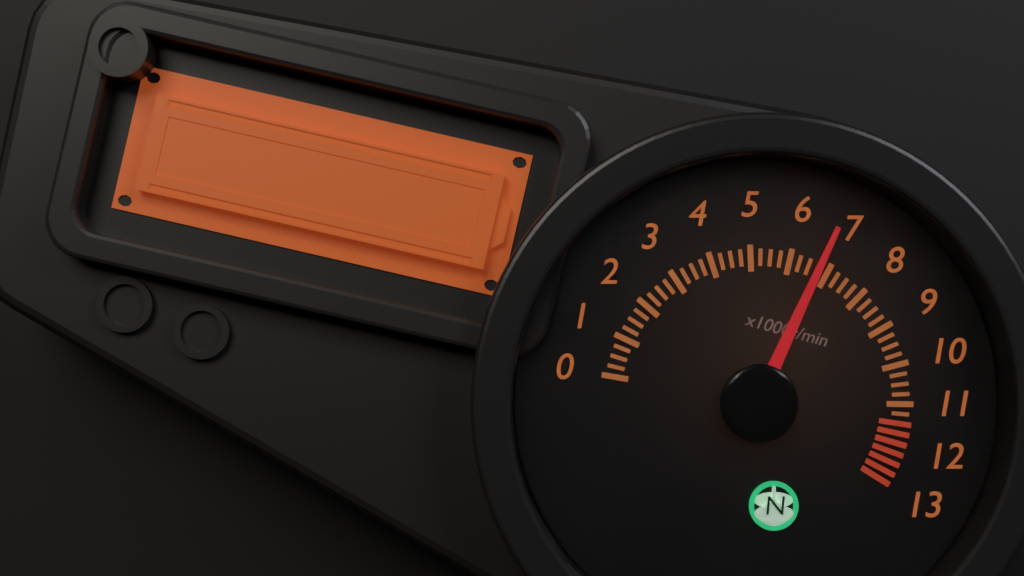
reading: 6.75 x1000r/min
